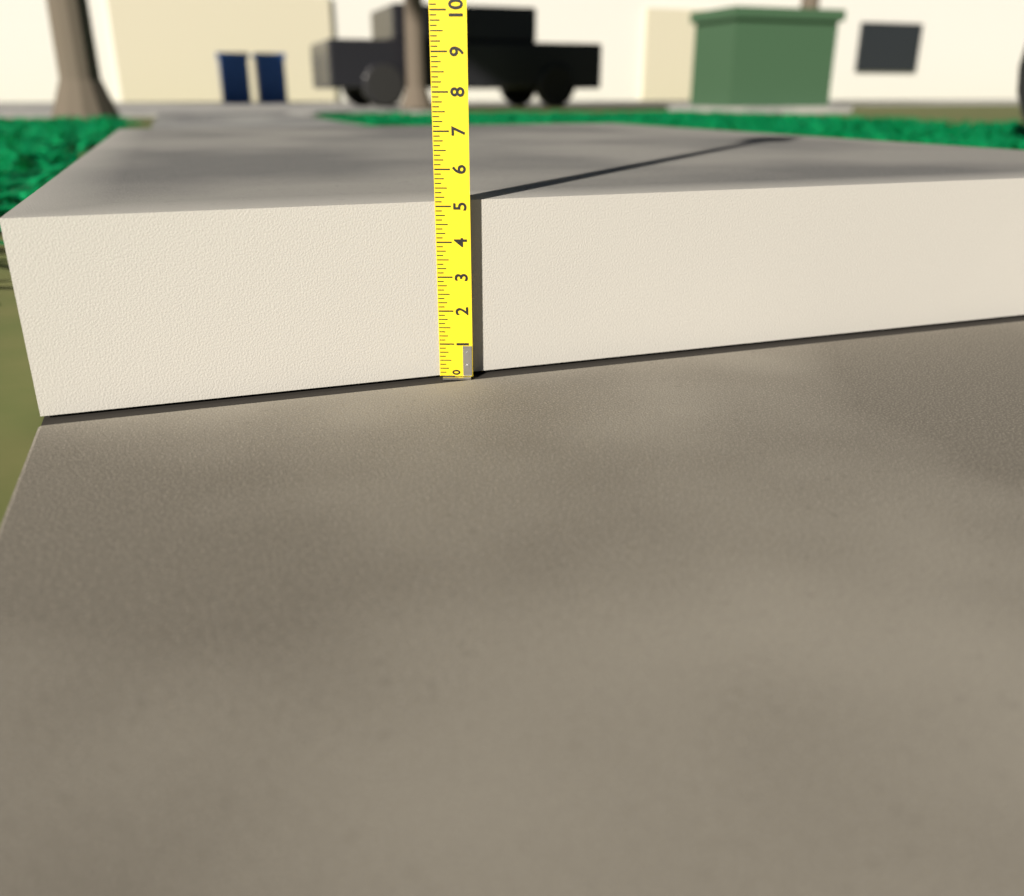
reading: 5.125 (no unit)
